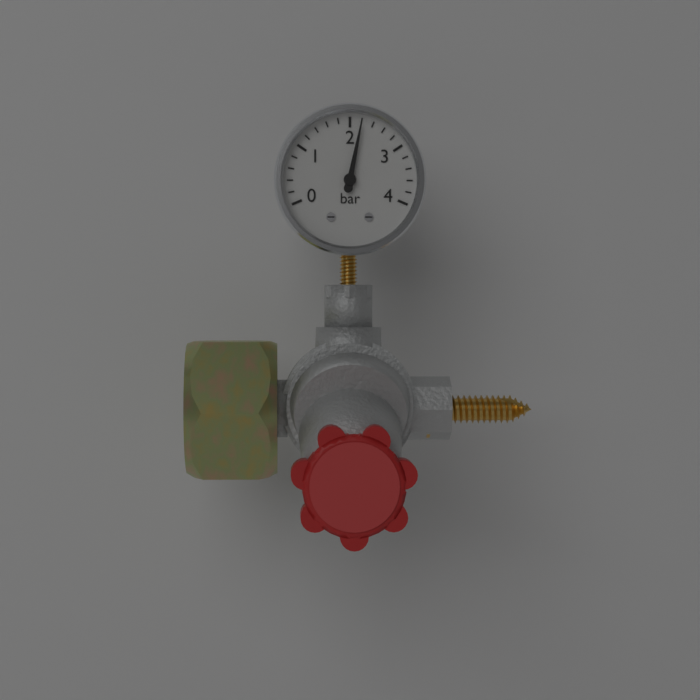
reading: 2.2 bar
